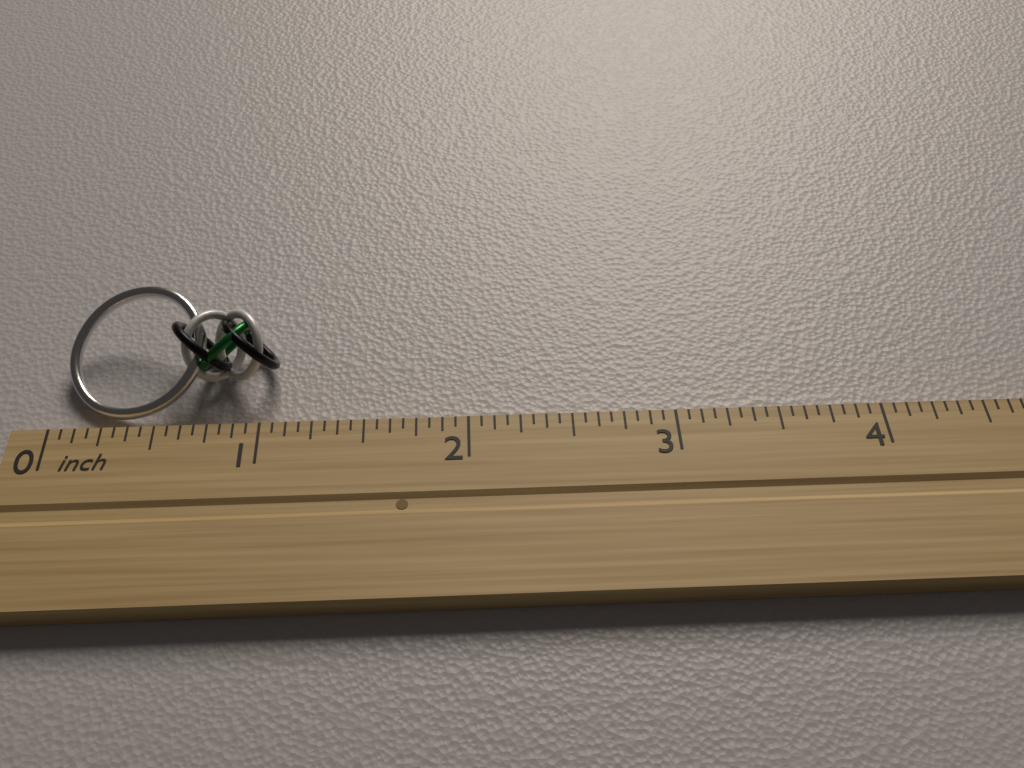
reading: 1.0625 inch
